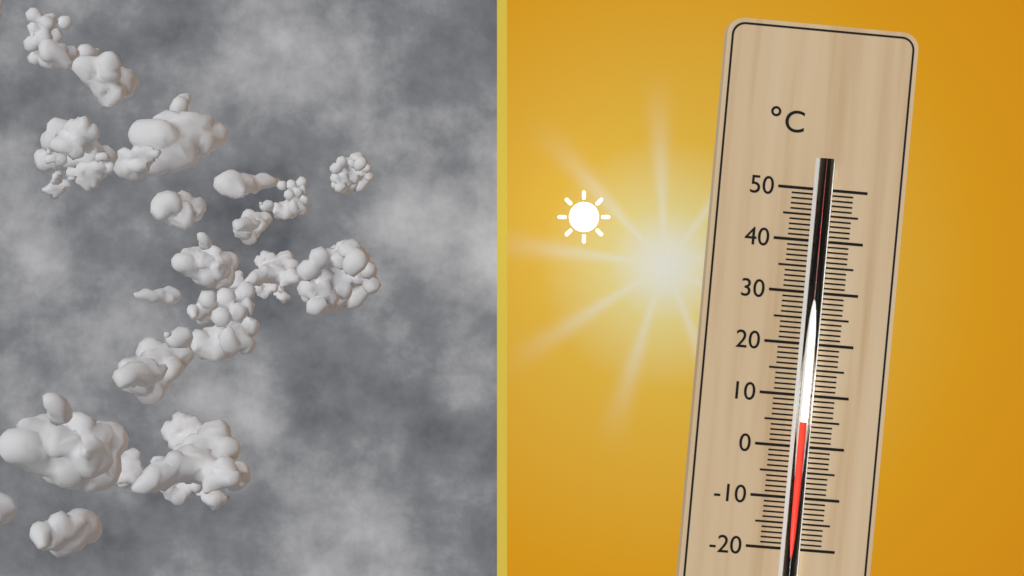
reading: 5 °C
